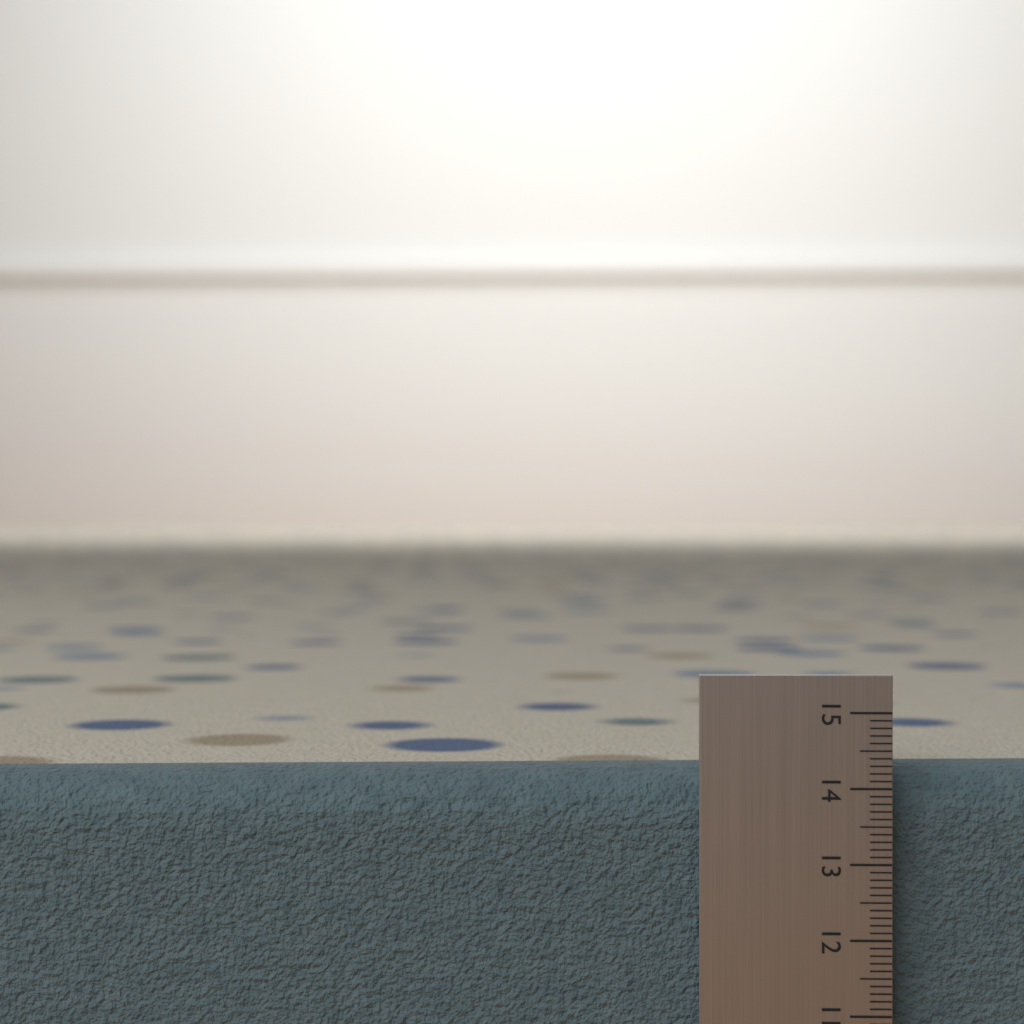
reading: 14.2 (no unit)
